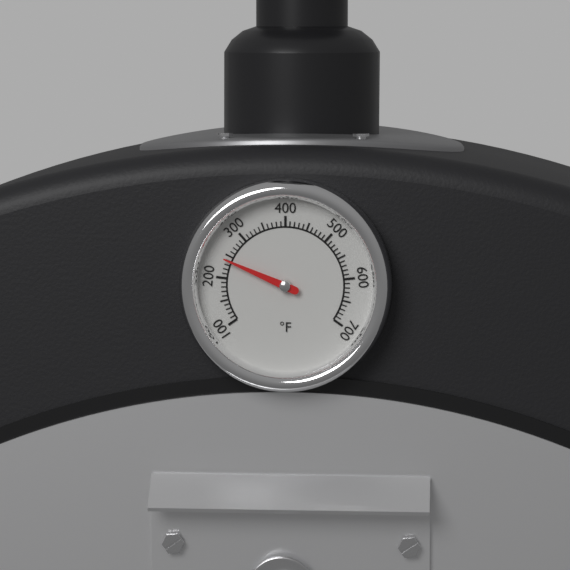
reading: 240 °F
